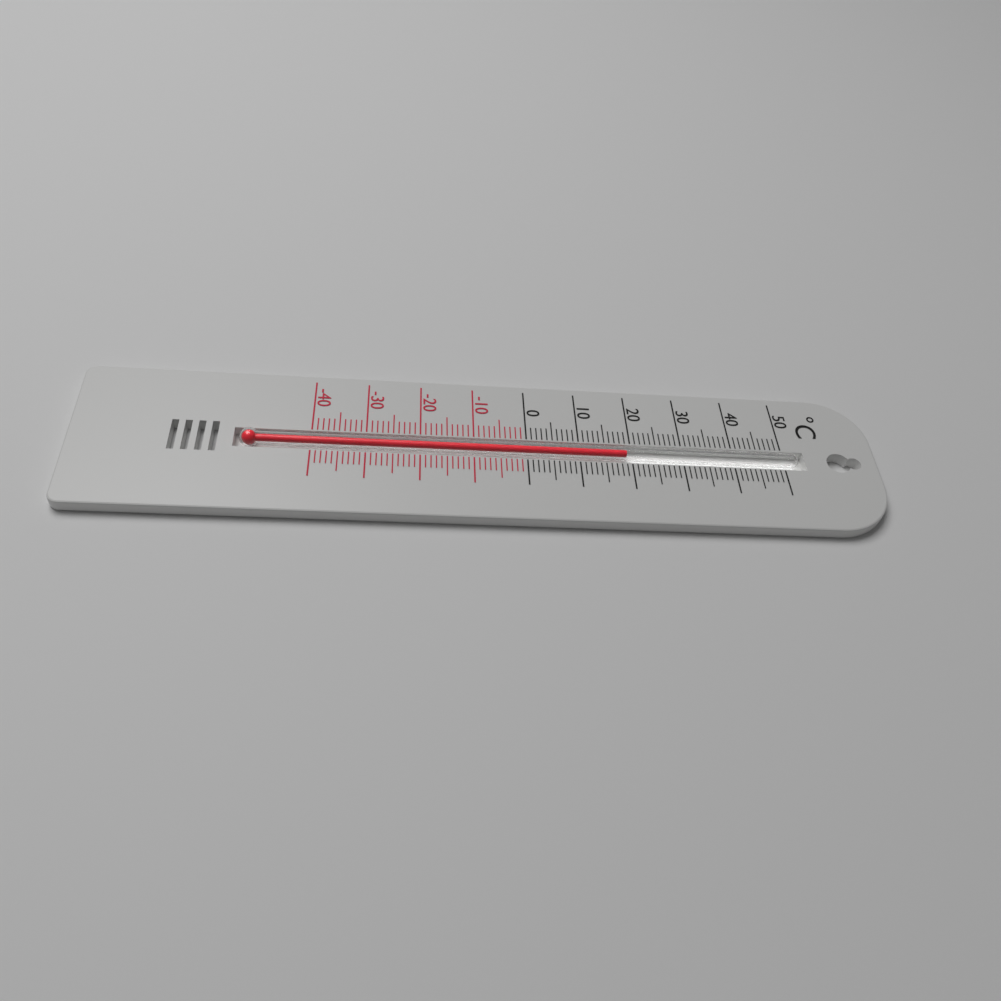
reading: 19 °C
